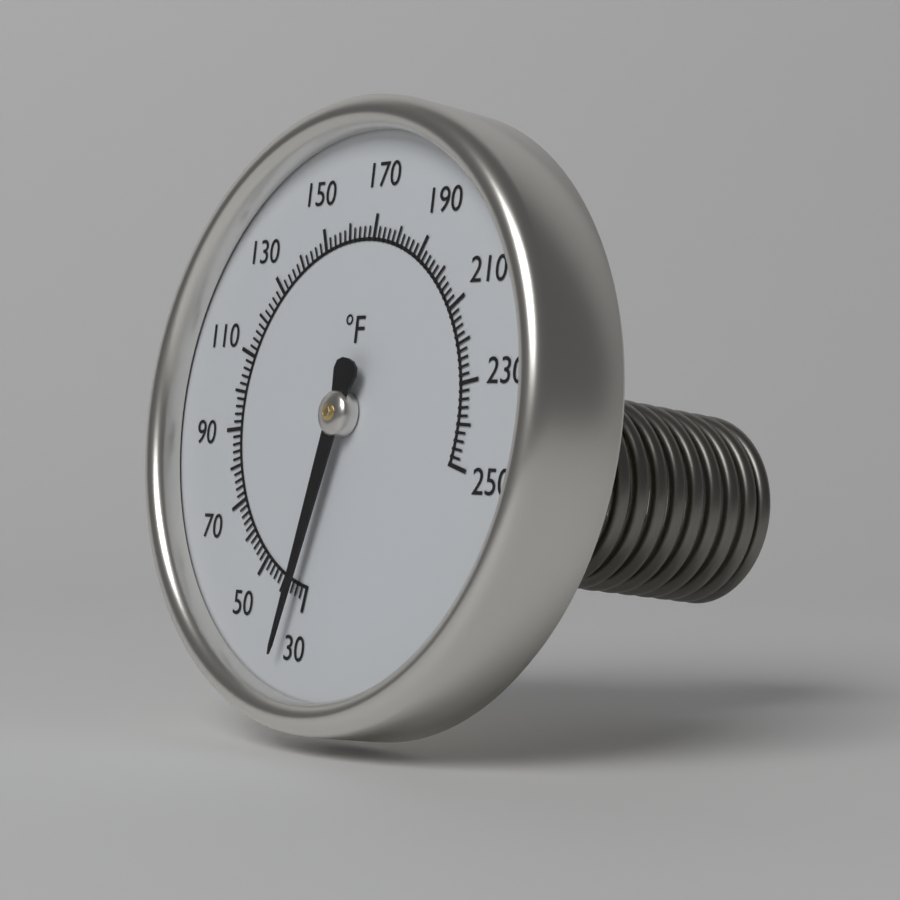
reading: 34 °F
